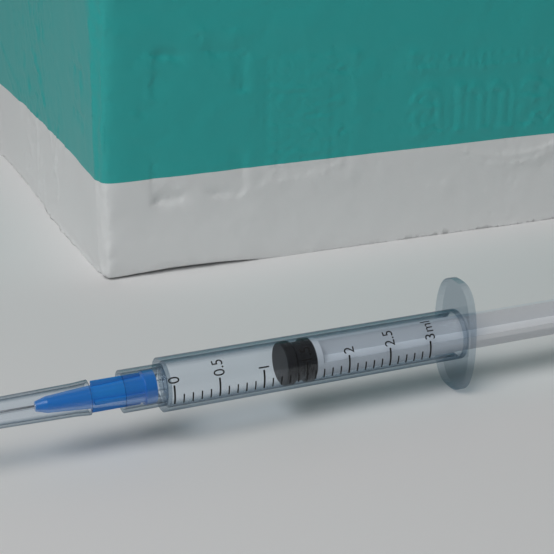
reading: 1.3 ml
